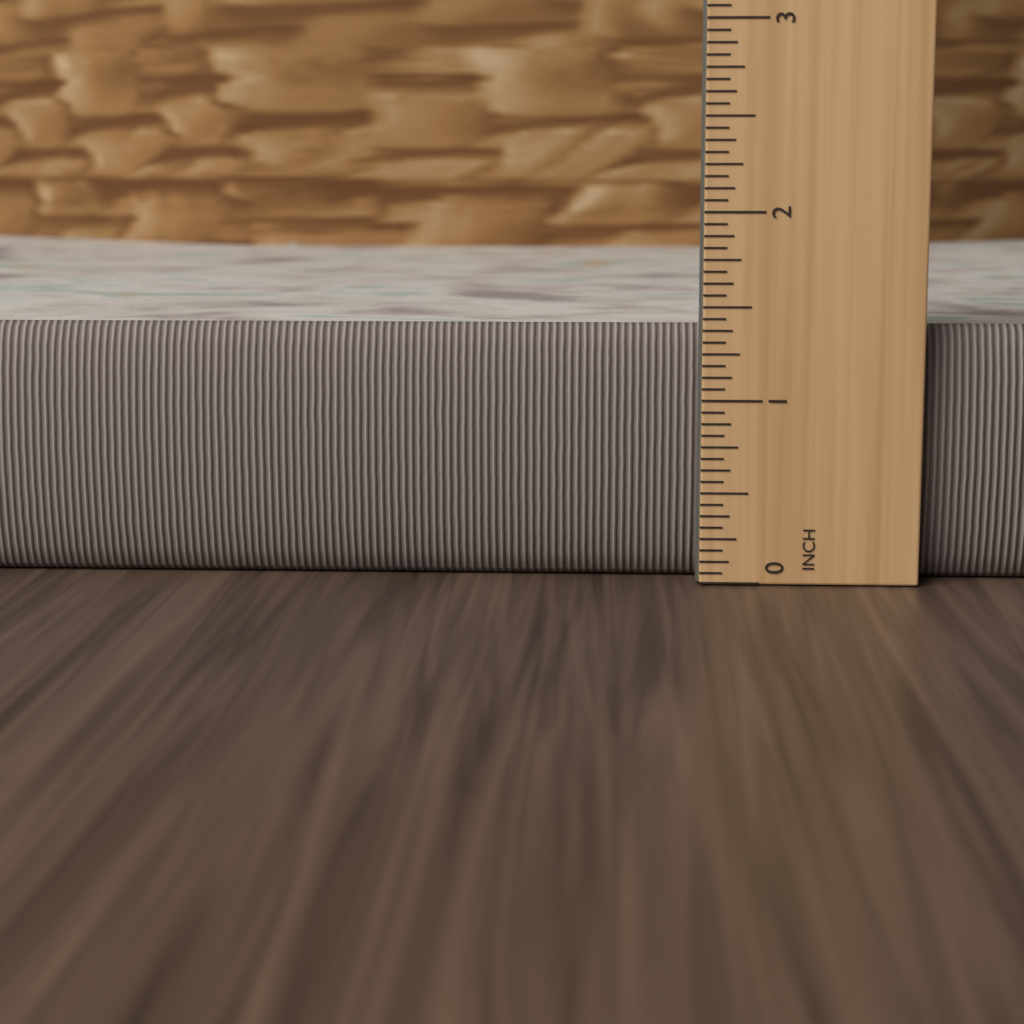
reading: 1.5000 inch
